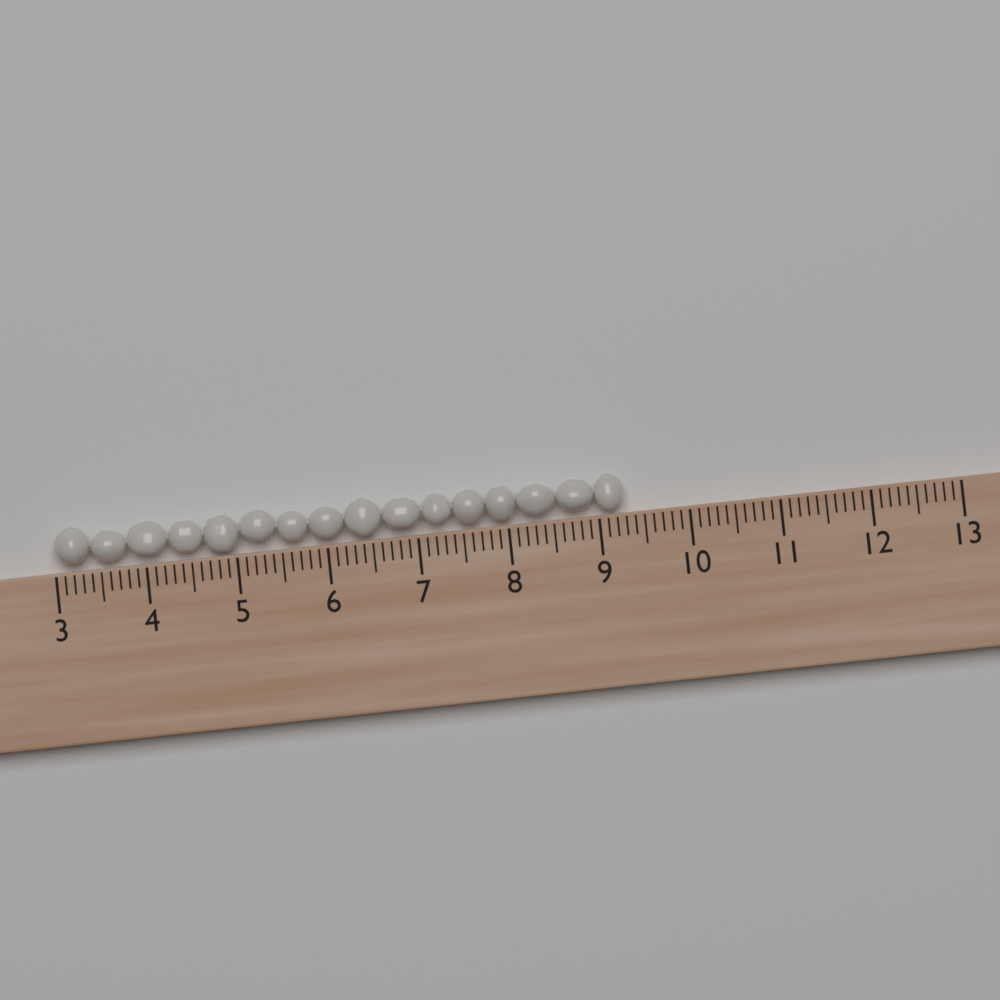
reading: 9.3 (no unit)
